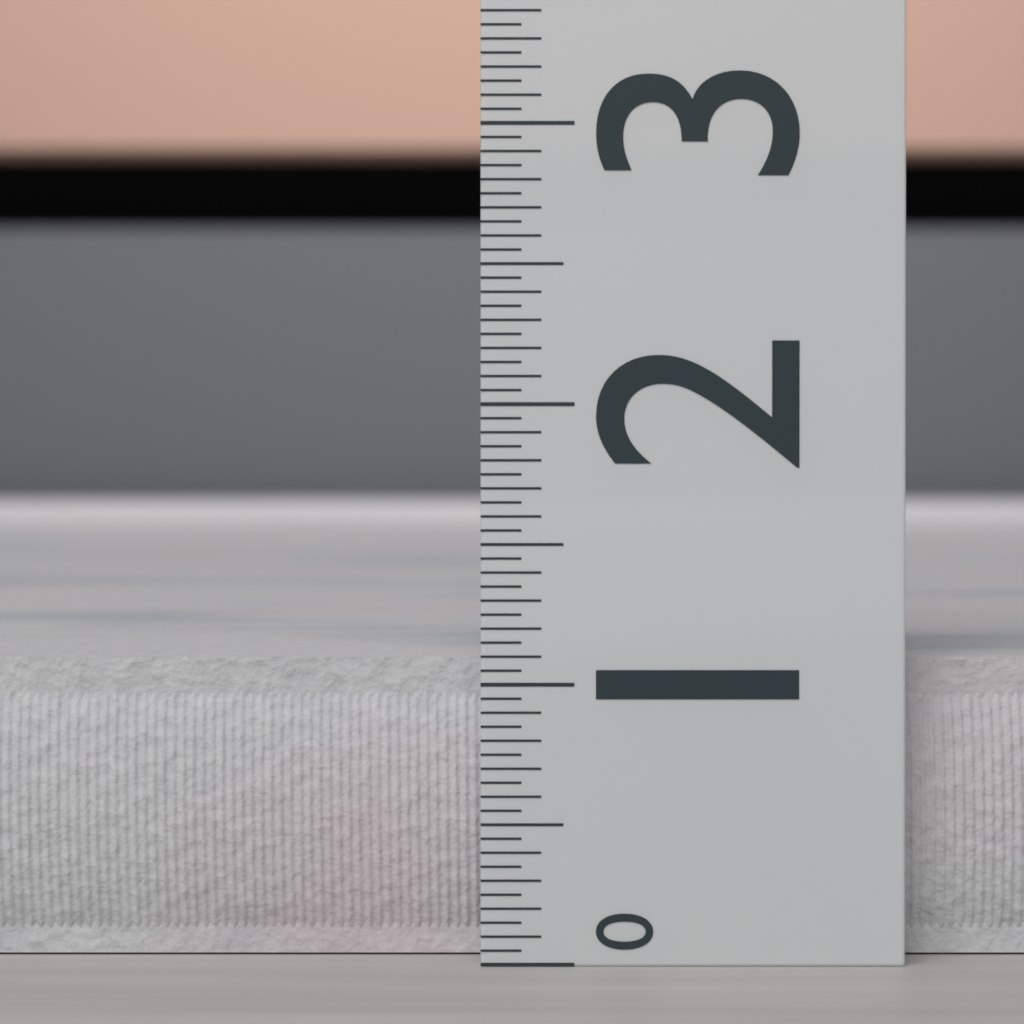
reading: 1.10 (no unit)
